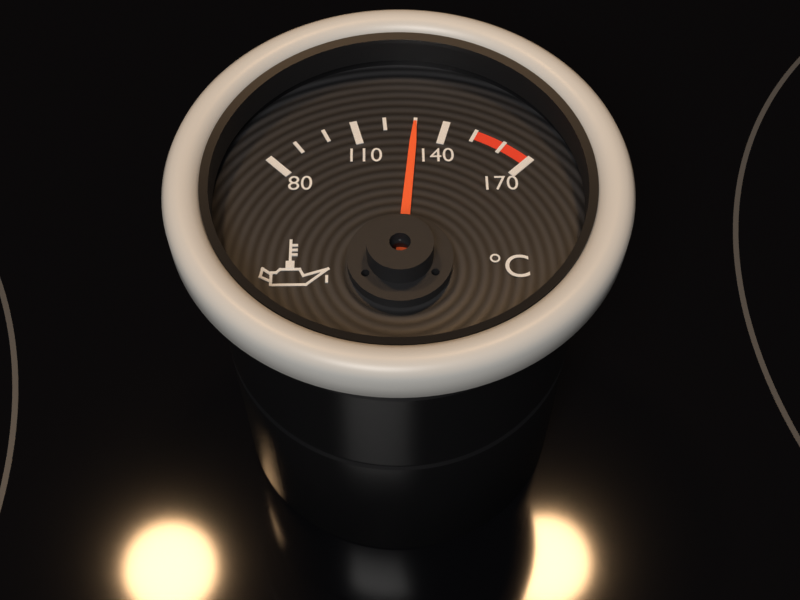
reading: 130 °C
